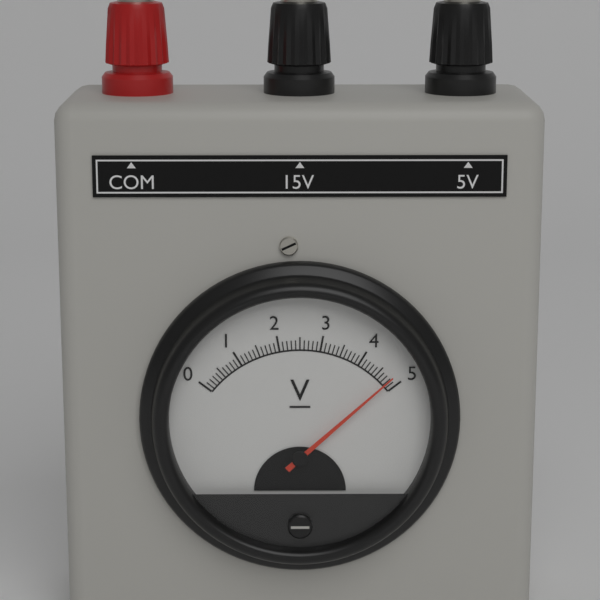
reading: 4.8 V
